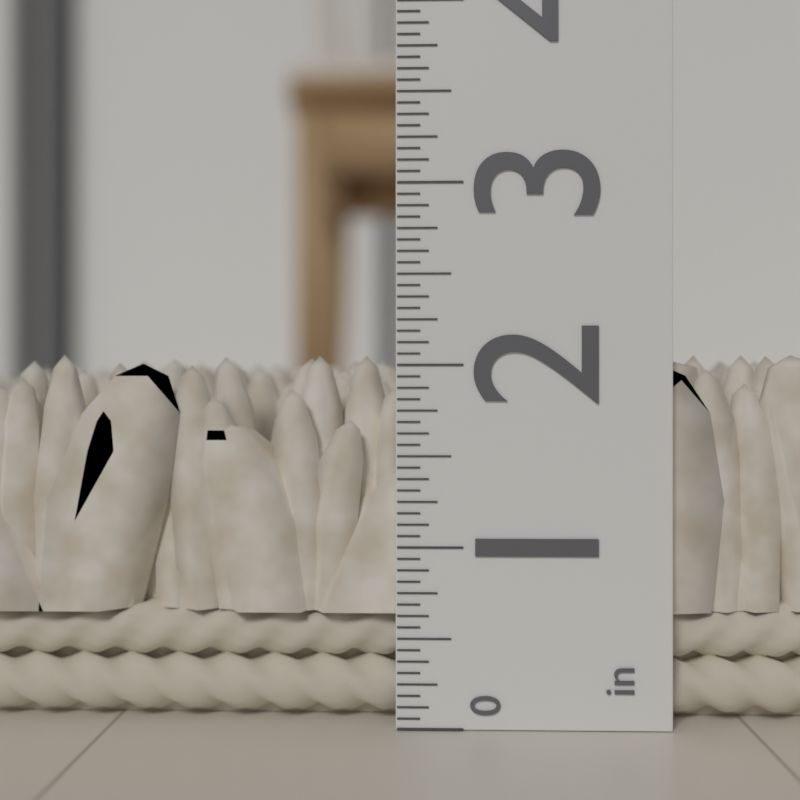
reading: 2.0625 in
